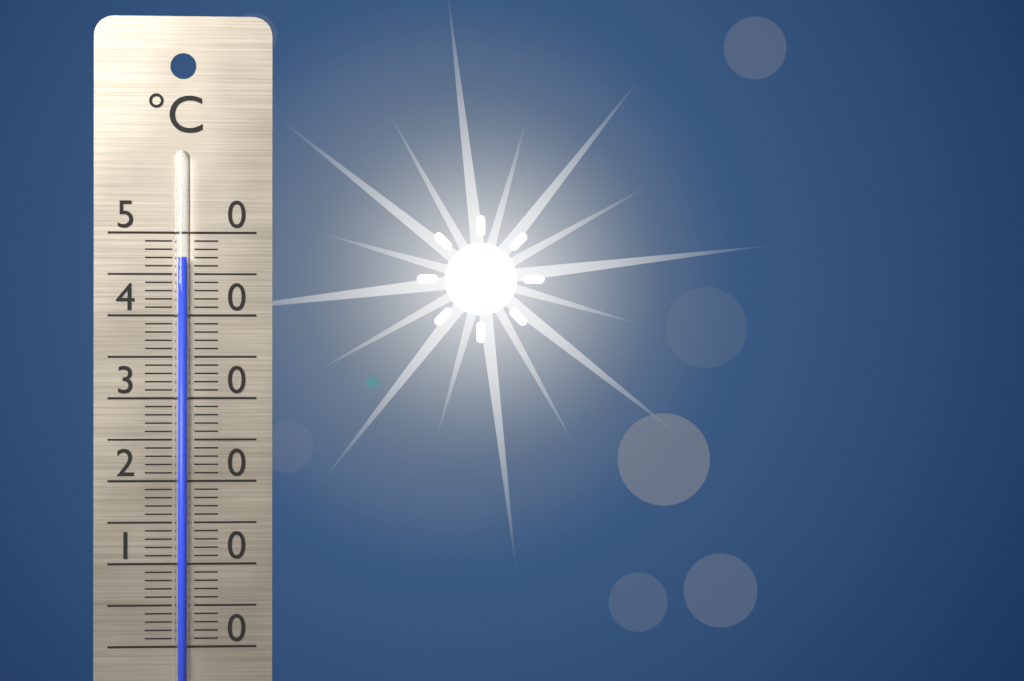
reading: 47 °C
